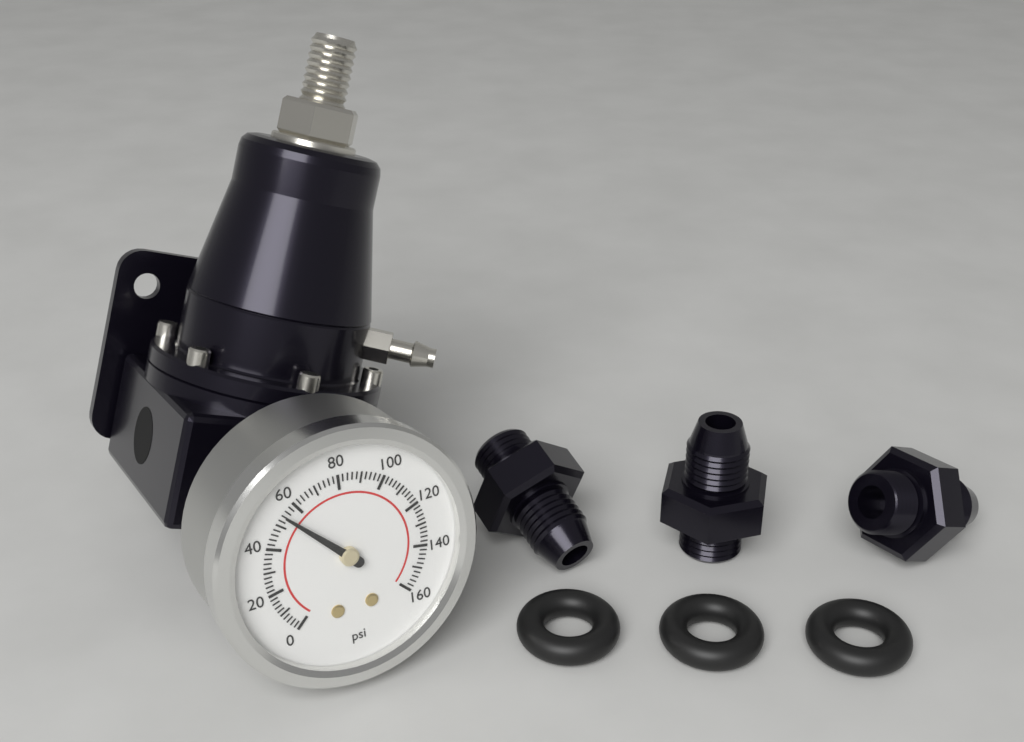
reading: 54 psi
